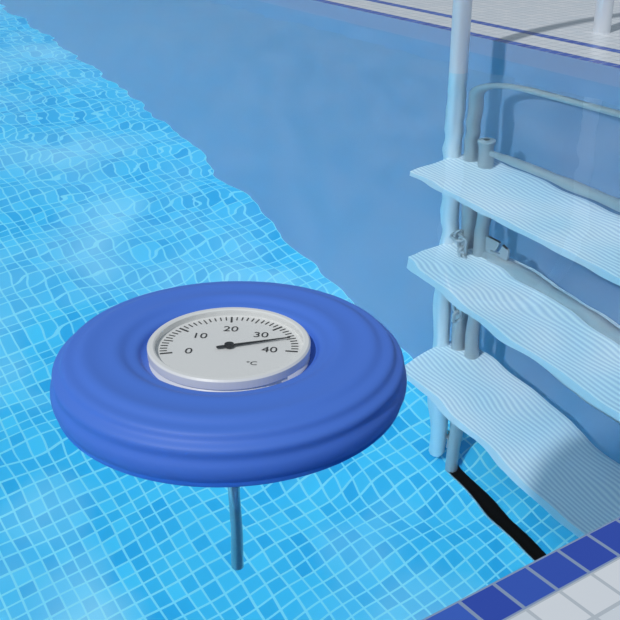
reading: 35 °C
